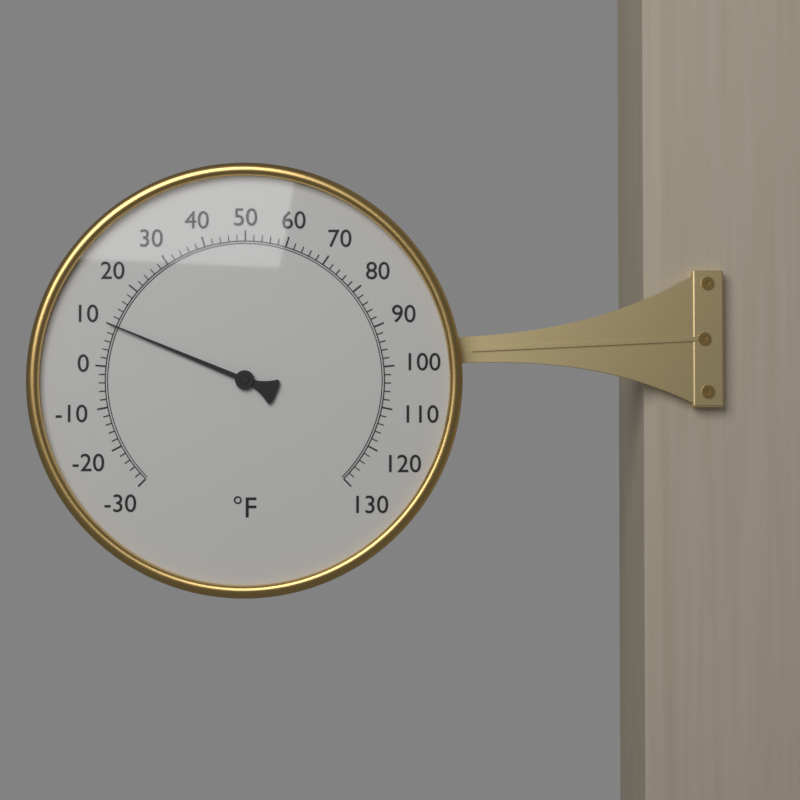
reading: 10 °F
